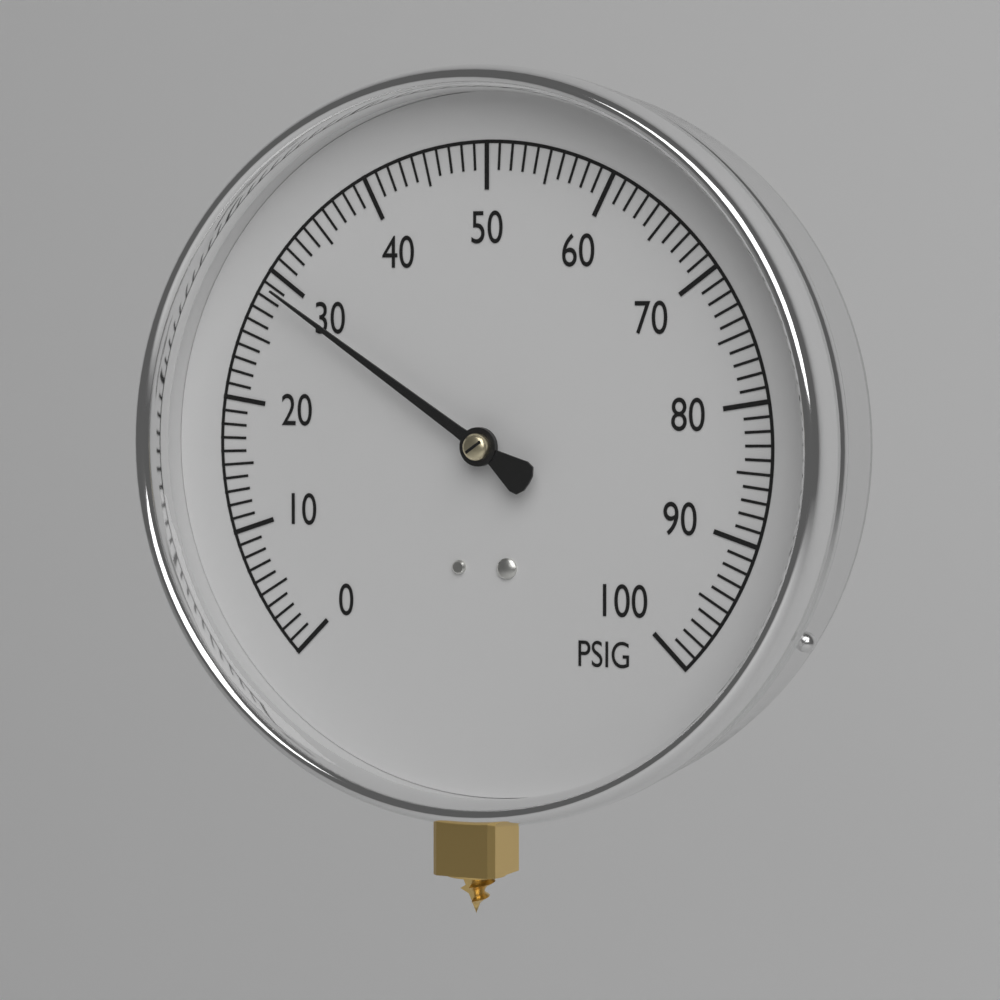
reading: 29 PSIG
